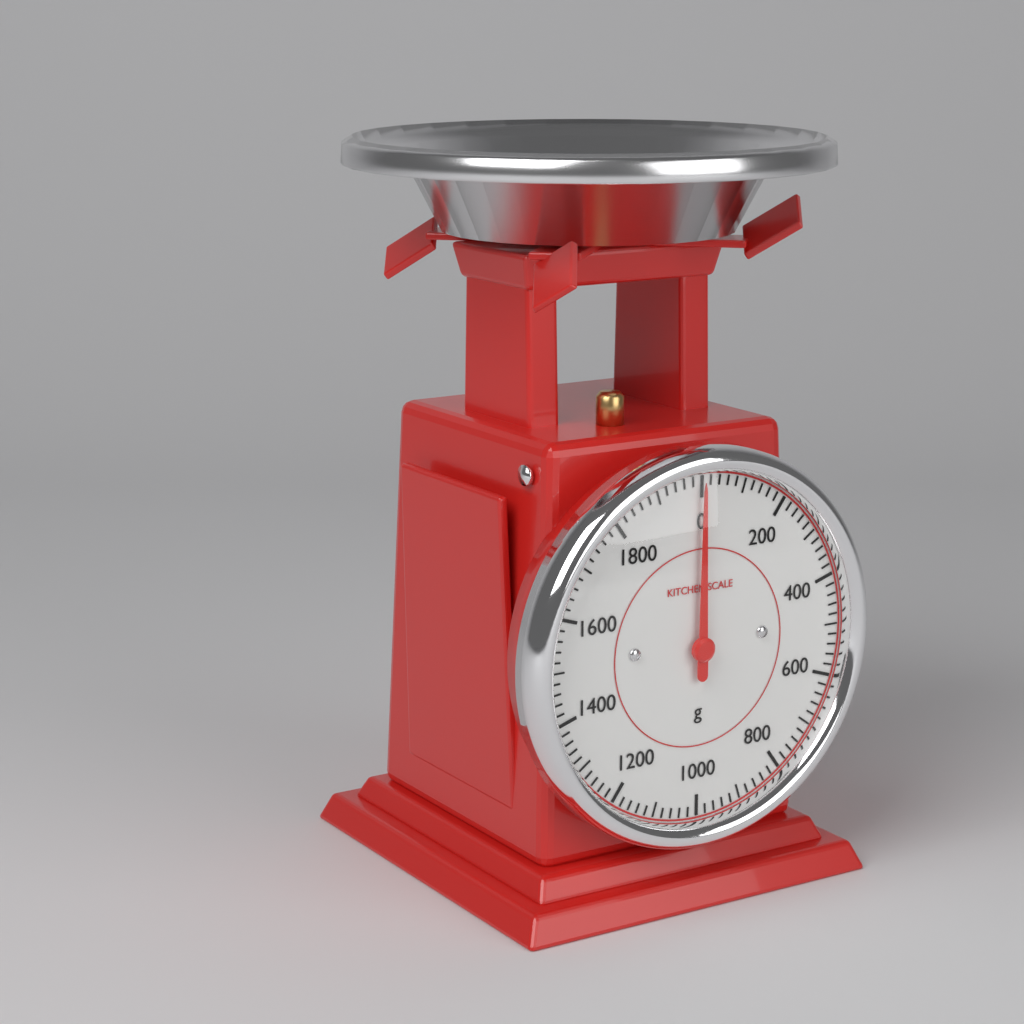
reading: 0 g
